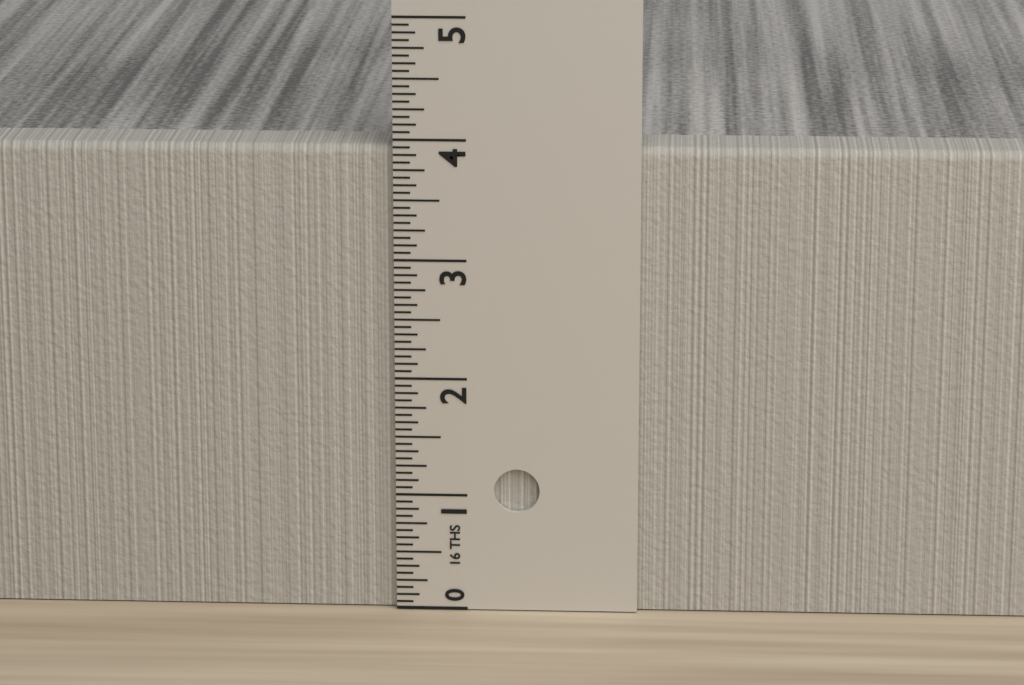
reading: 3.9375 in
